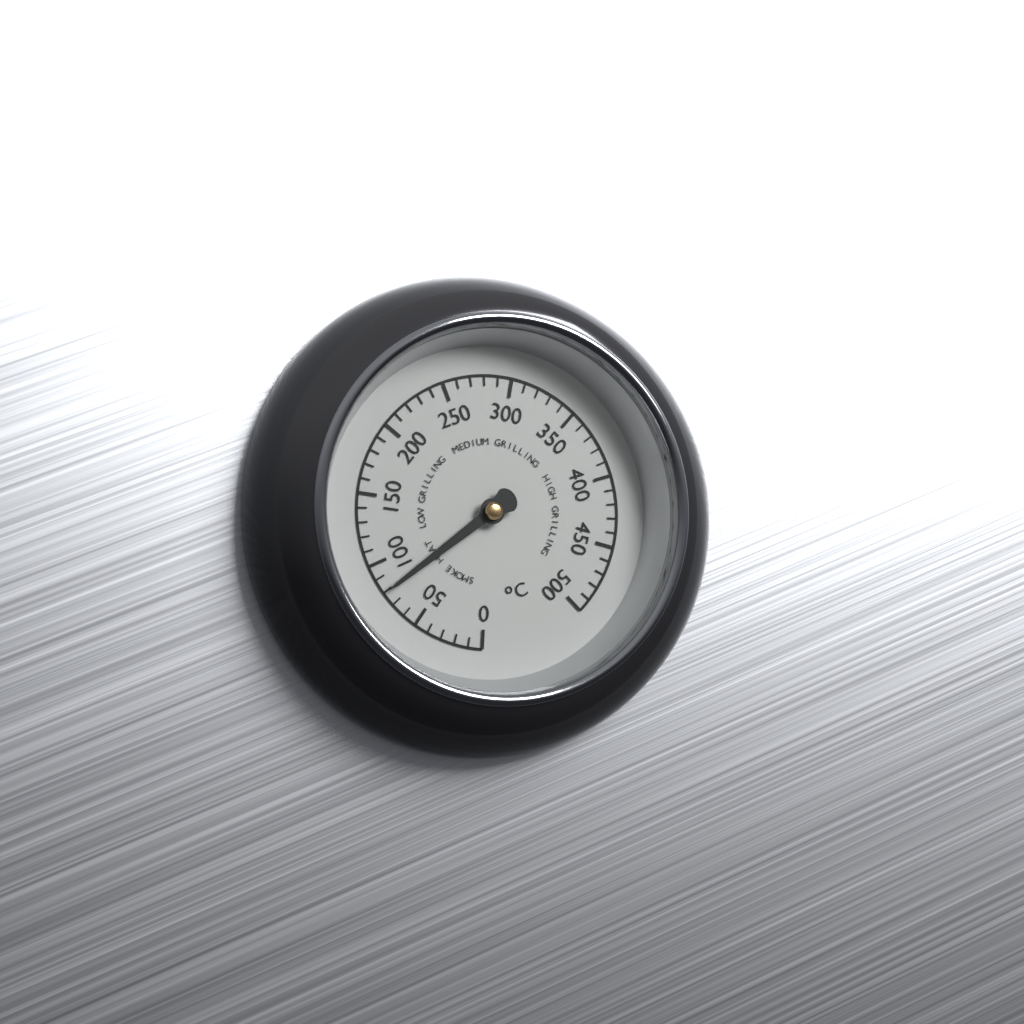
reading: 80 °C
